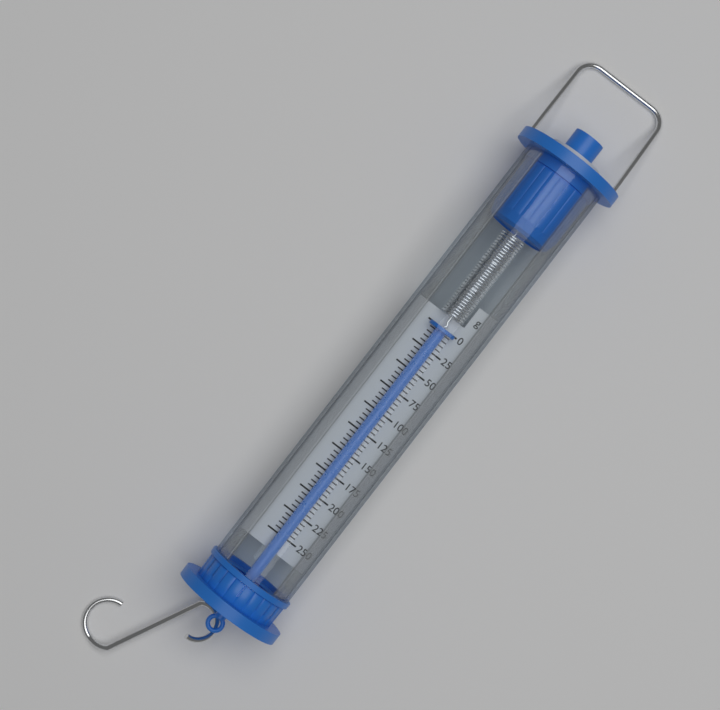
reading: 0 g
